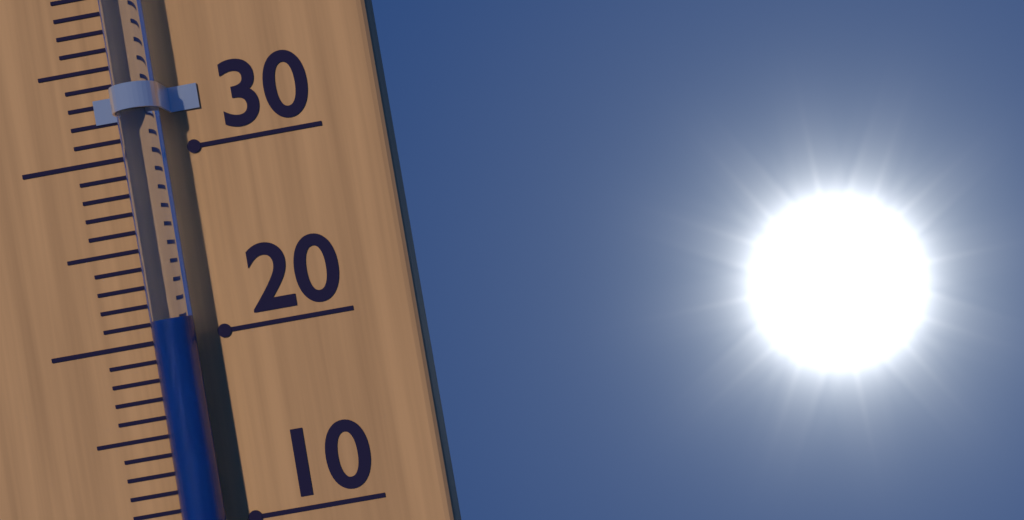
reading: 21 °C
